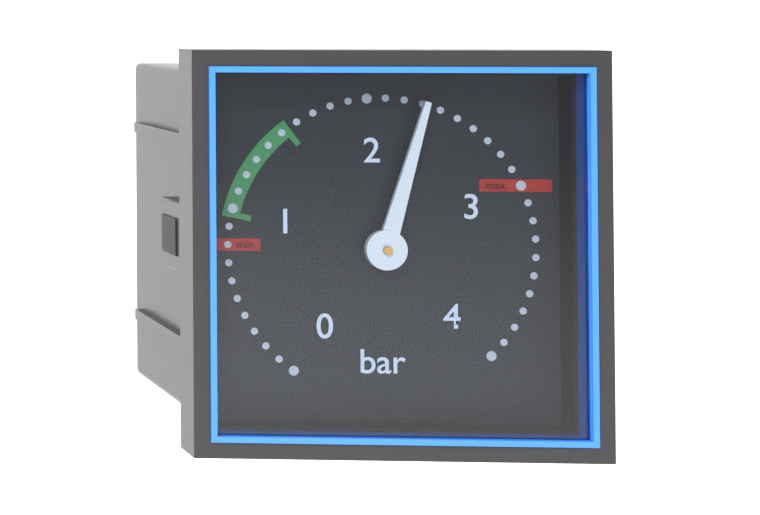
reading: 2.3 bar
